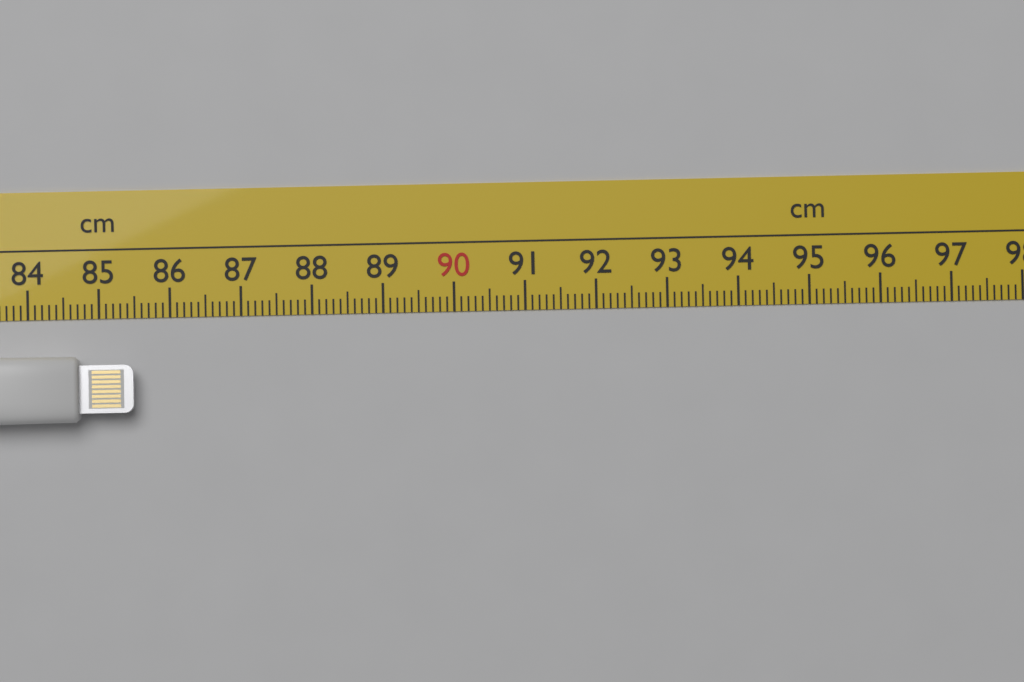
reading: 85.5 cm
